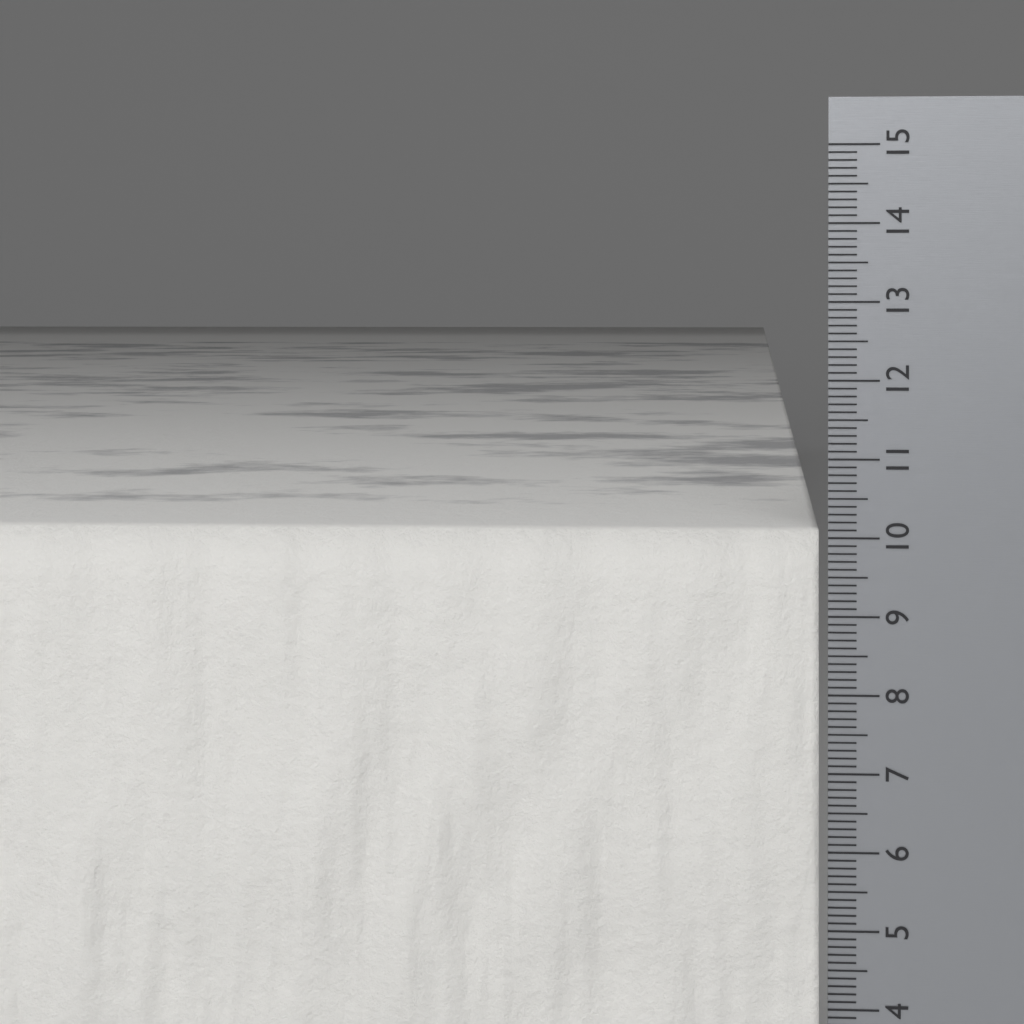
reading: 10.1 cm
